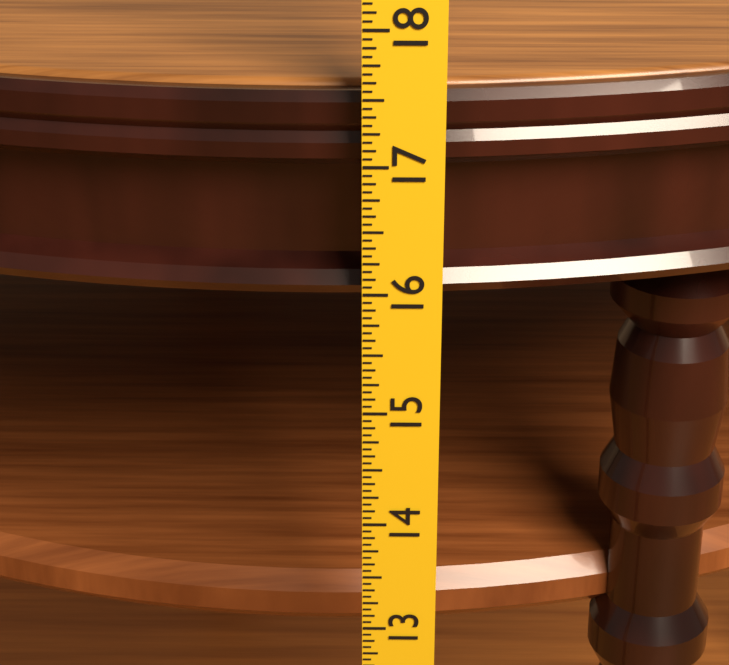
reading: 17.5000 in
